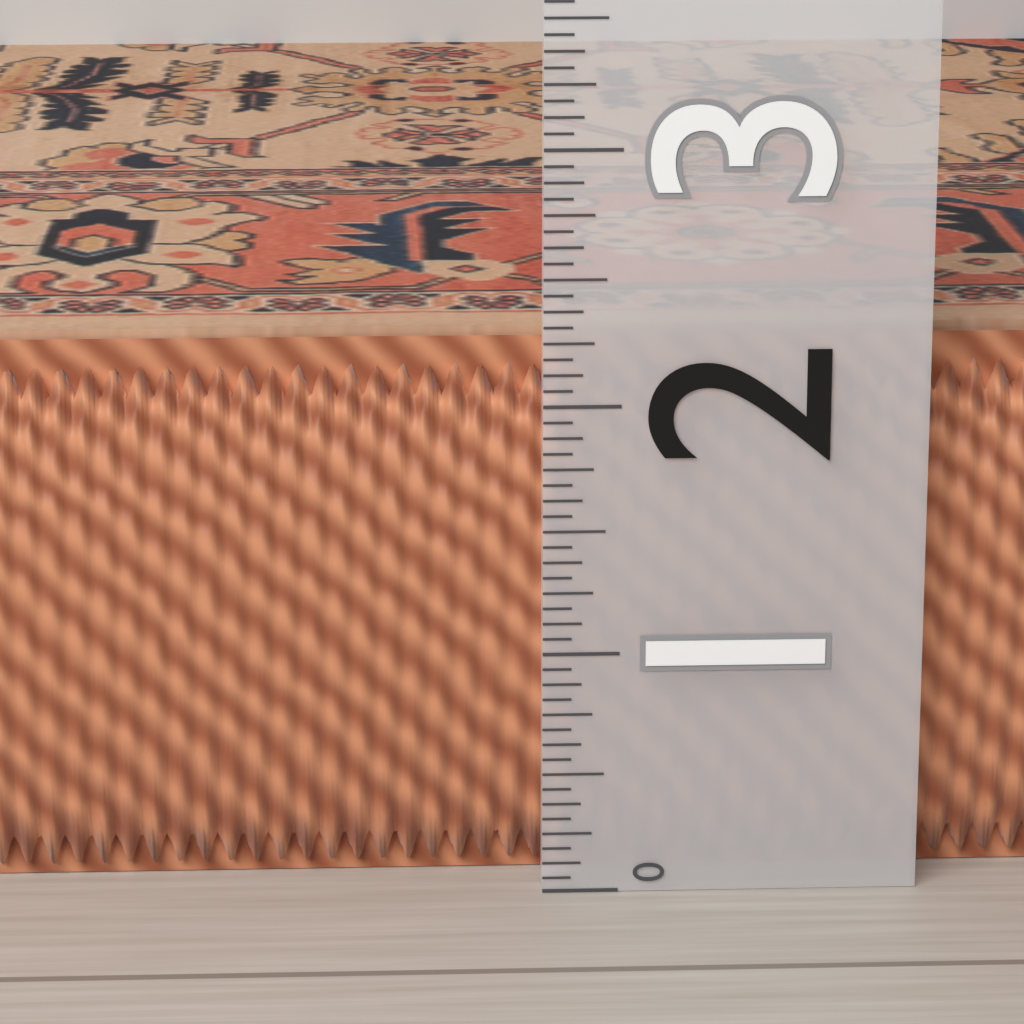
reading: 2.2500 (no unit)
